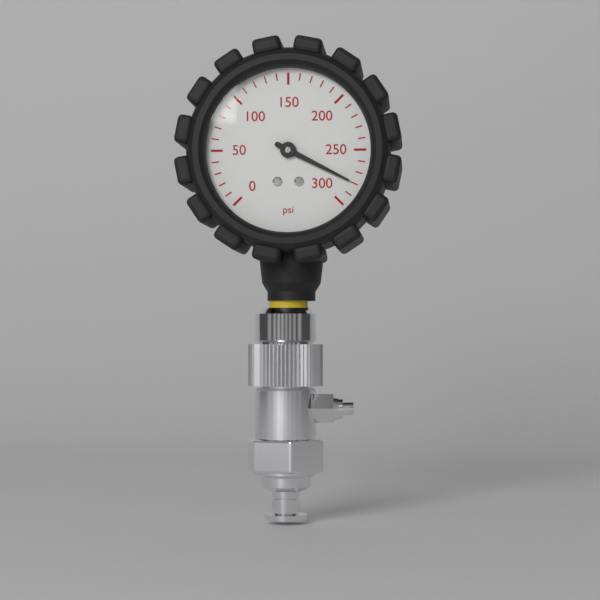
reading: 280 psi
